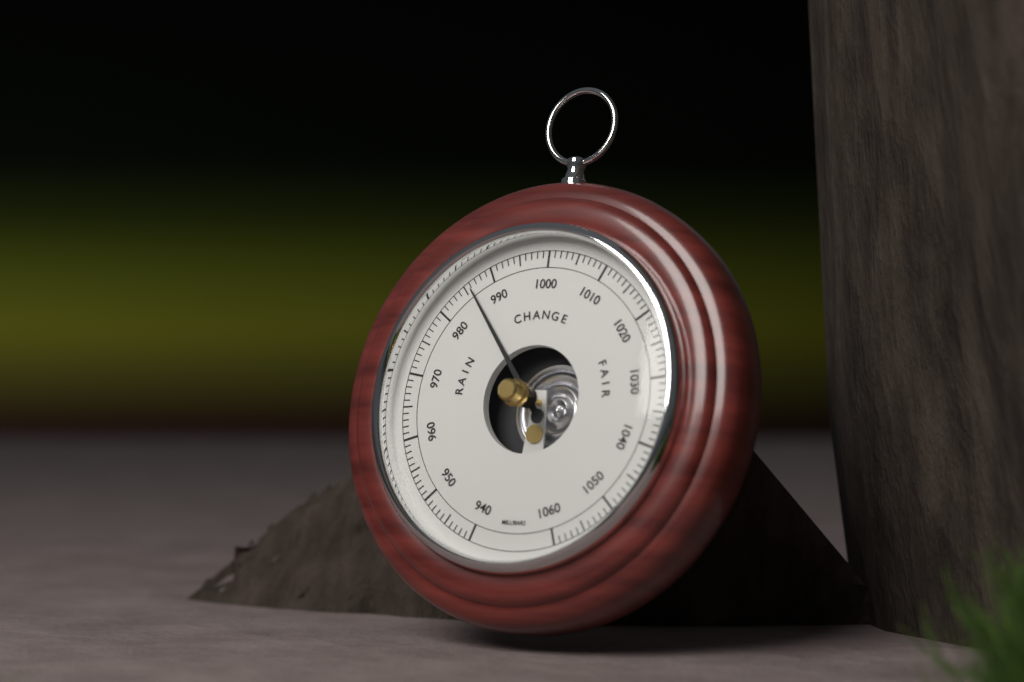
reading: 986 mbar
